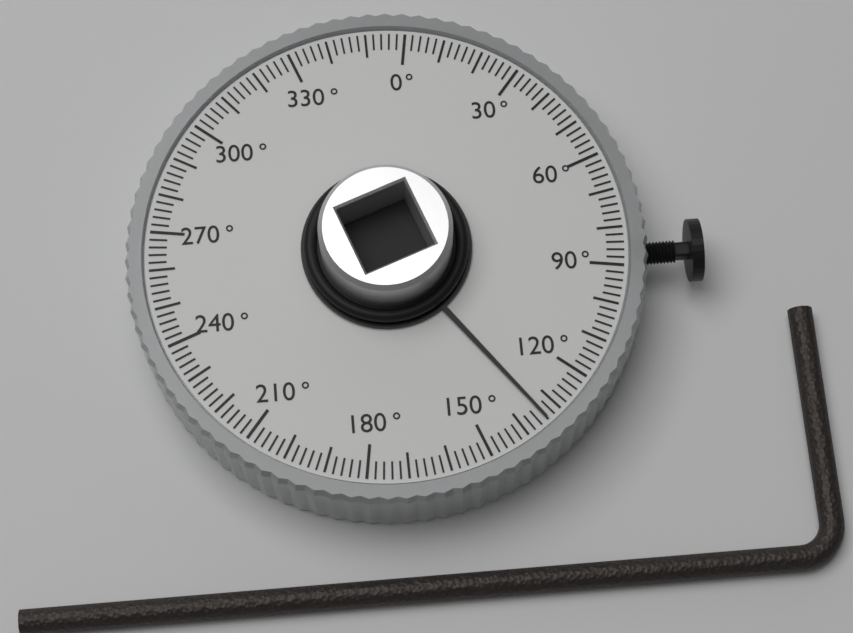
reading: 134 °
